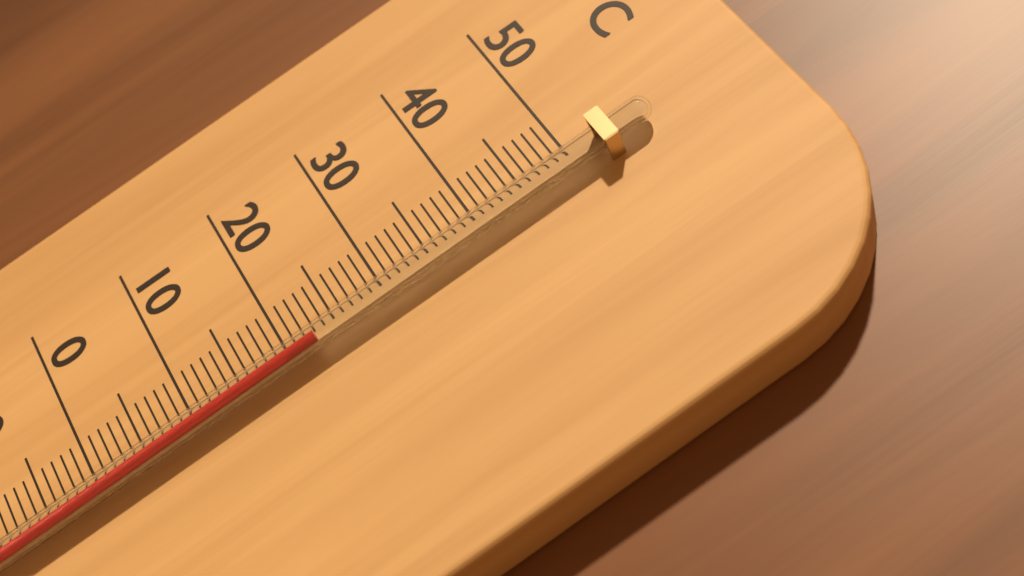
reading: 23 °C
